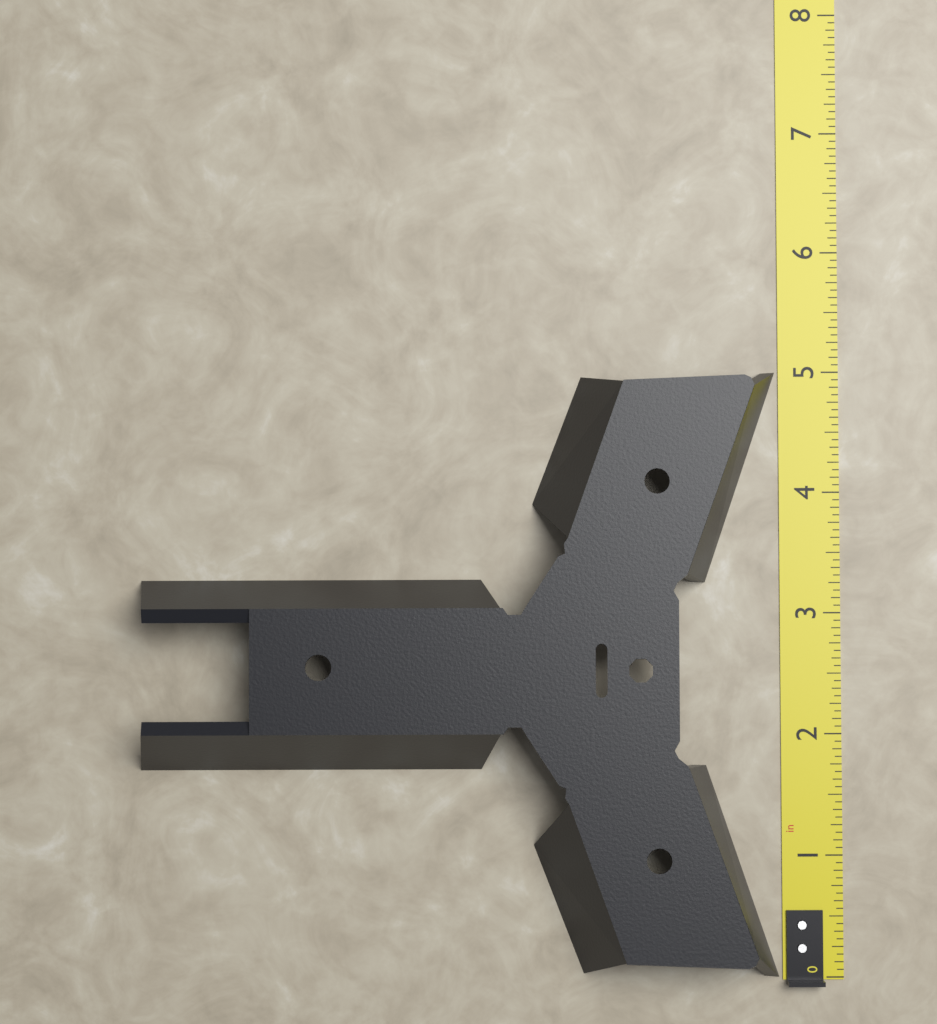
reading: 5.0000 in
